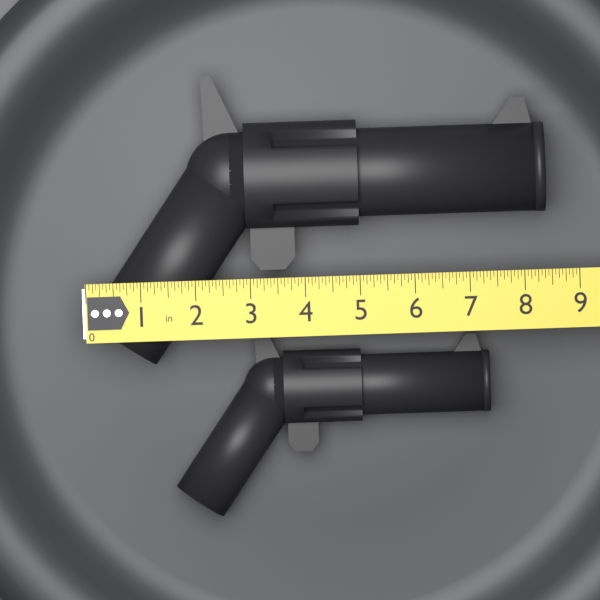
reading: 8.4375 in
